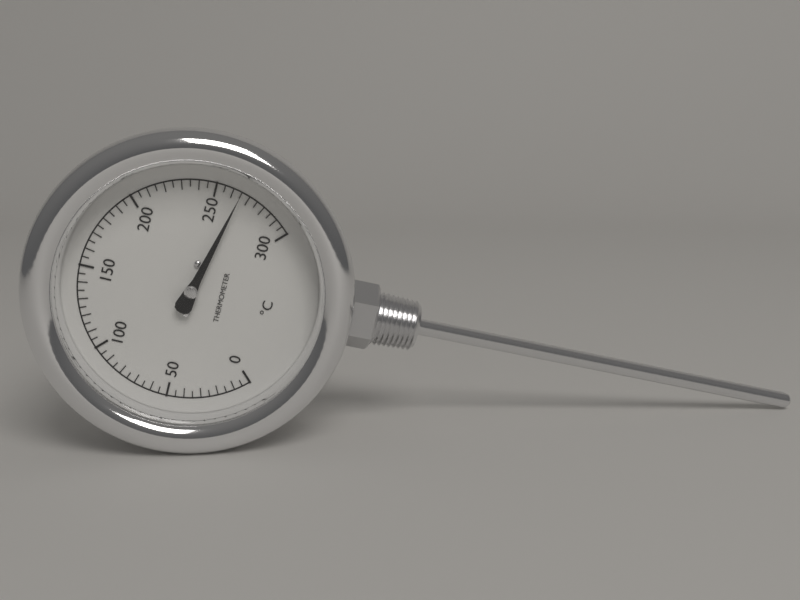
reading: 265 °C
